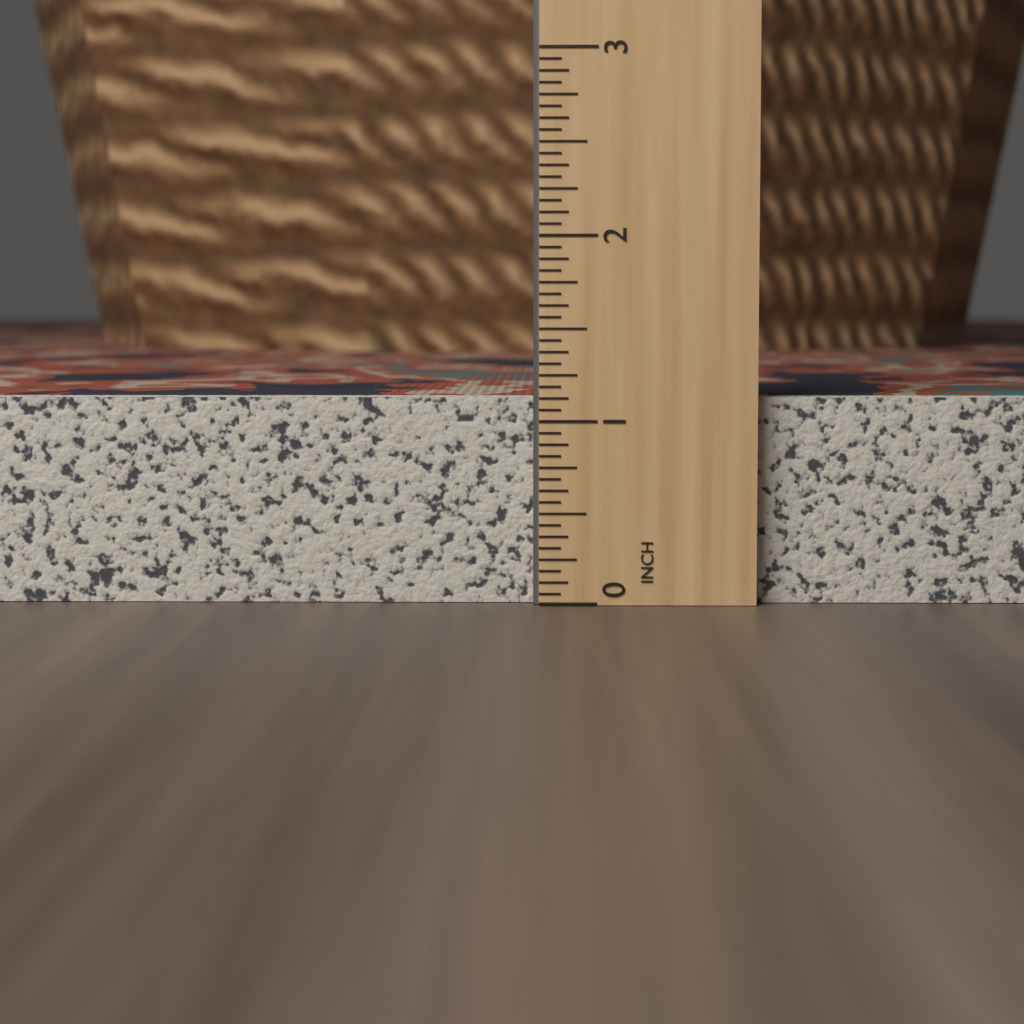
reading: 1.1250 in
